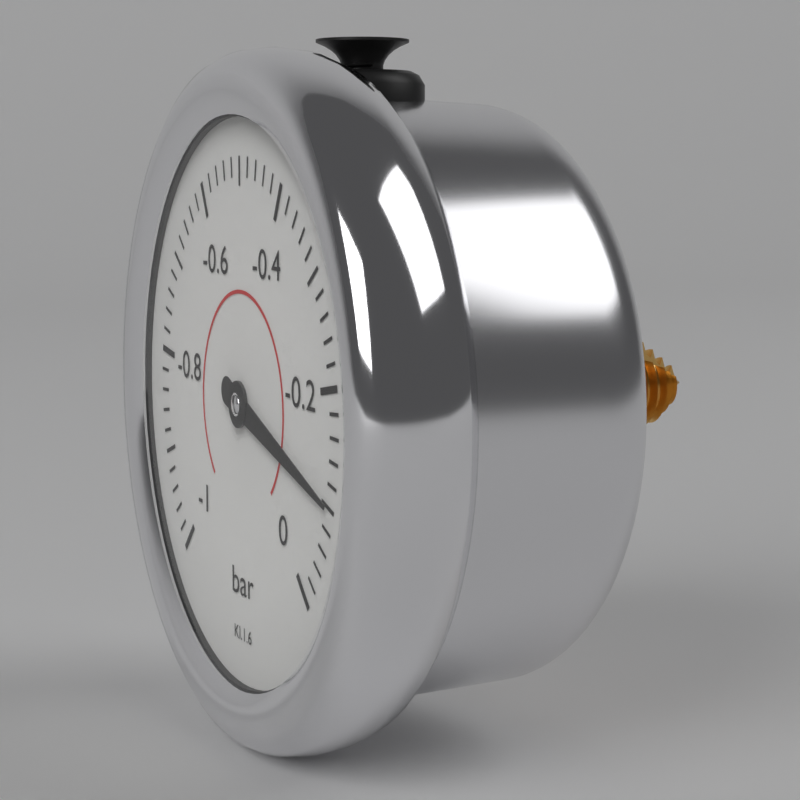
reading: -0.10 bar
